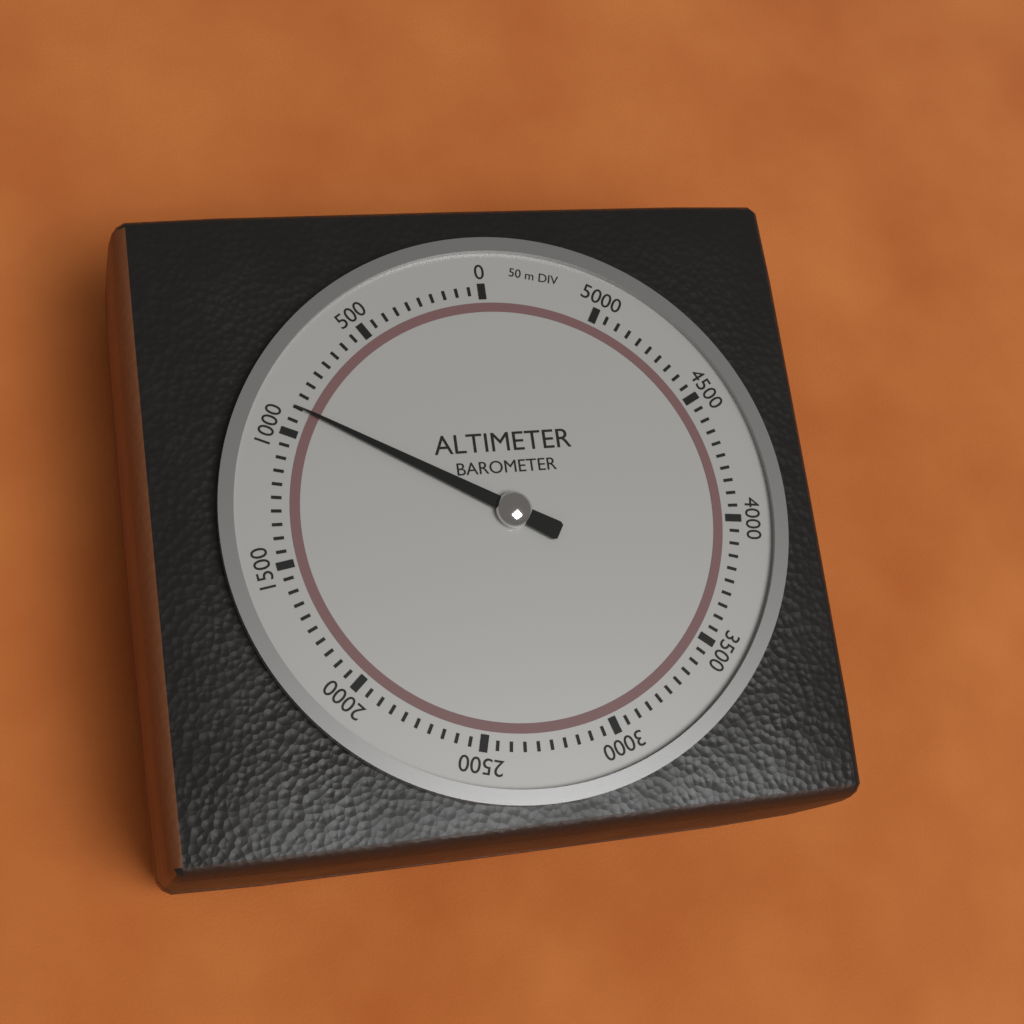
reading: 900 m
